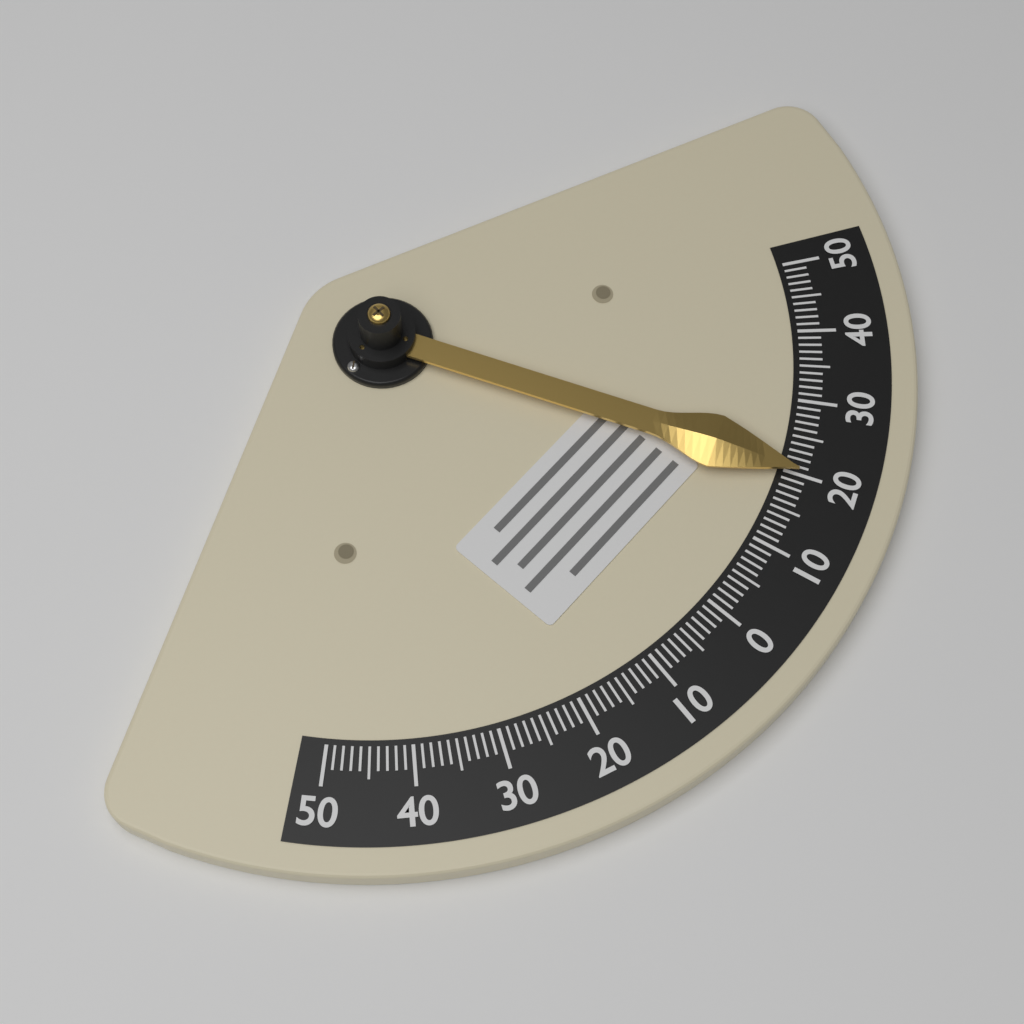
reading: 20 (no unit)
